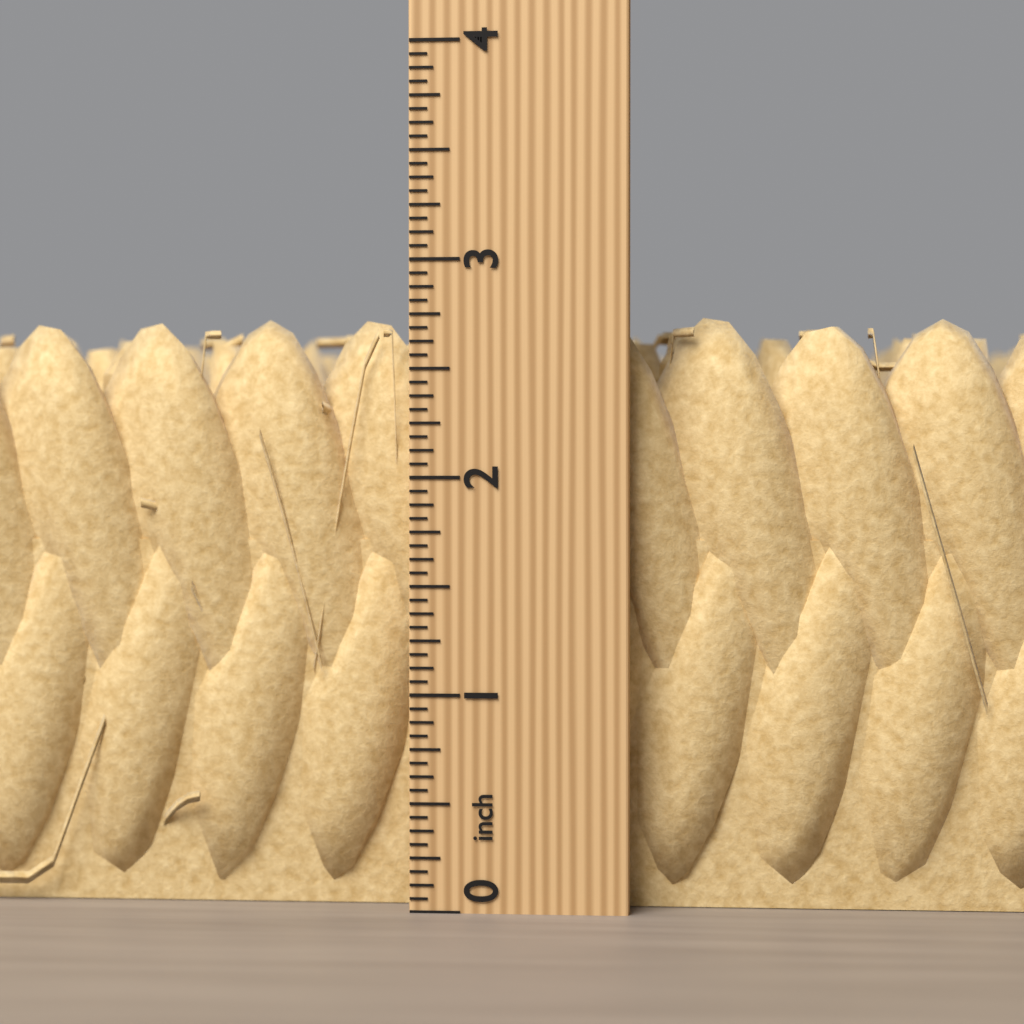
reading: 2.7500 inch
